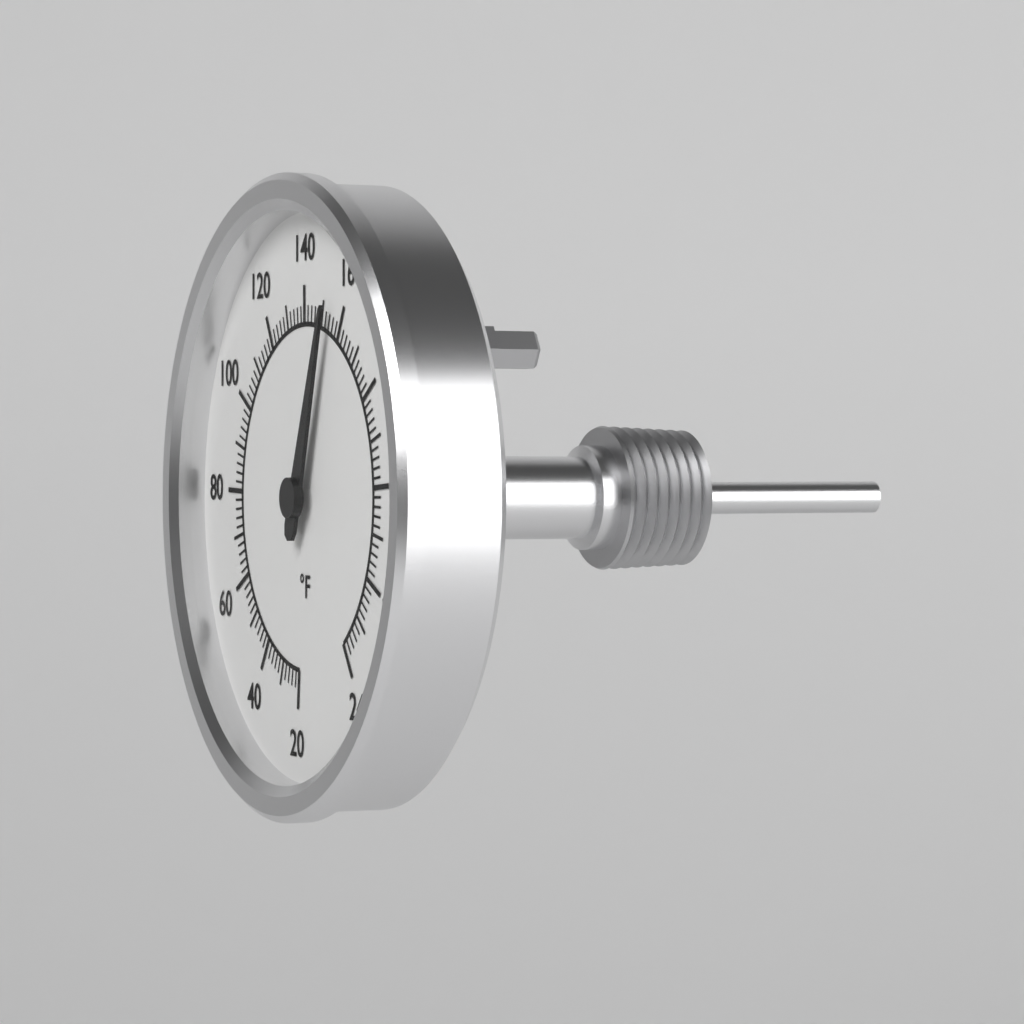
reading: 154 °F
